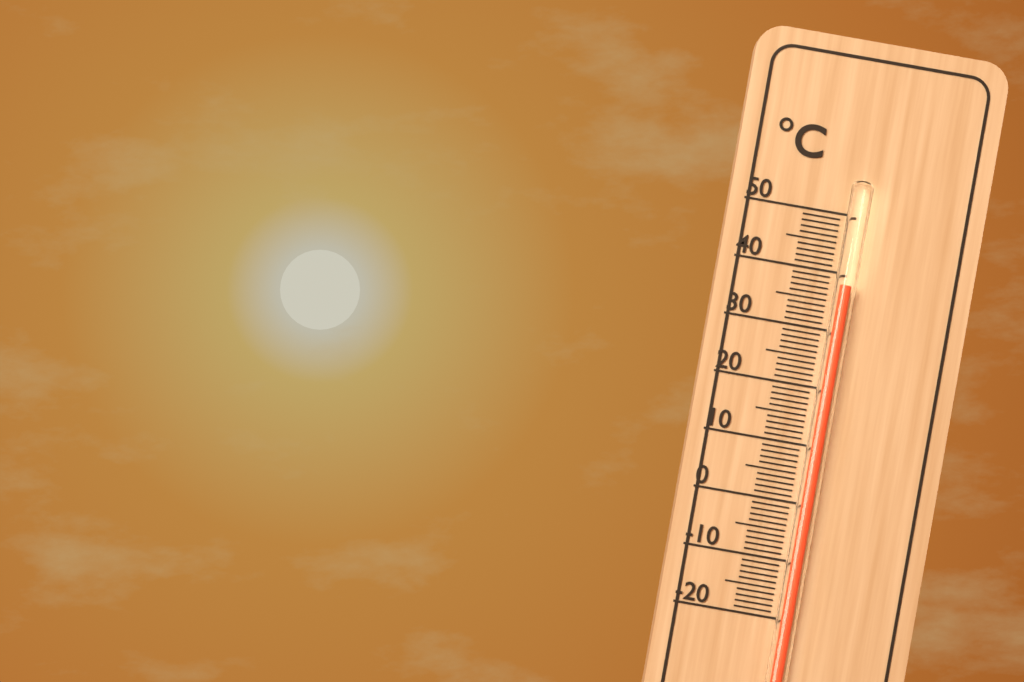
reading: 38 °C
